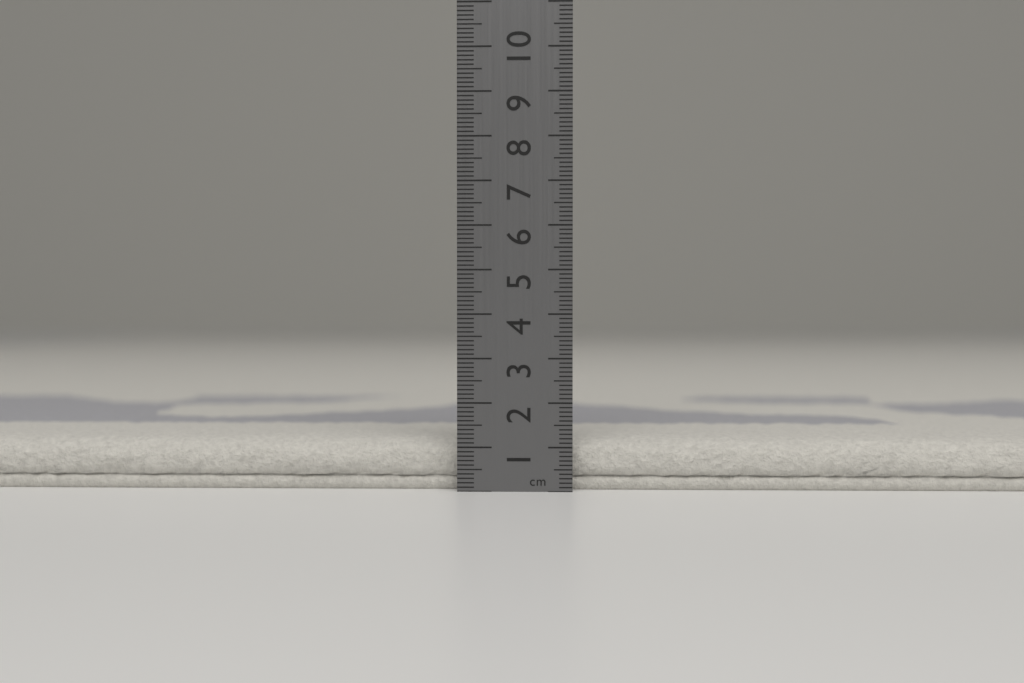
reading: 1.2 cm
